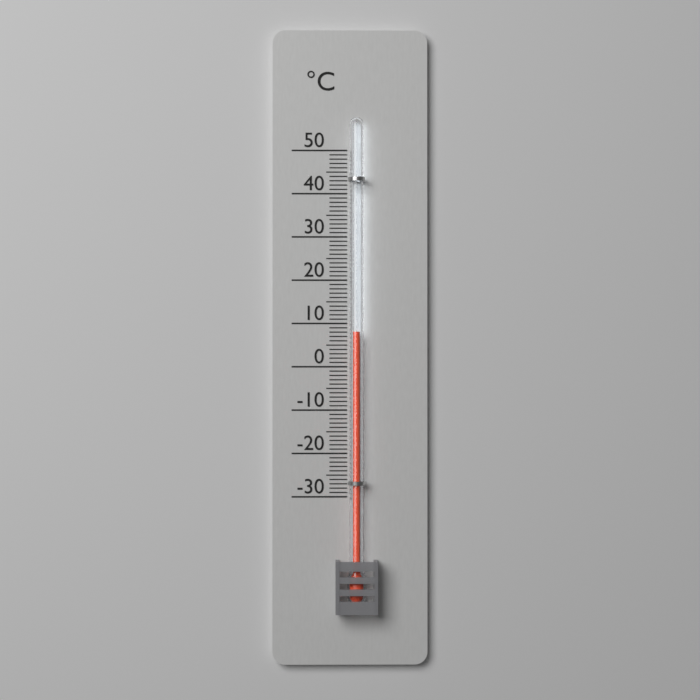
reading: 8 °C
